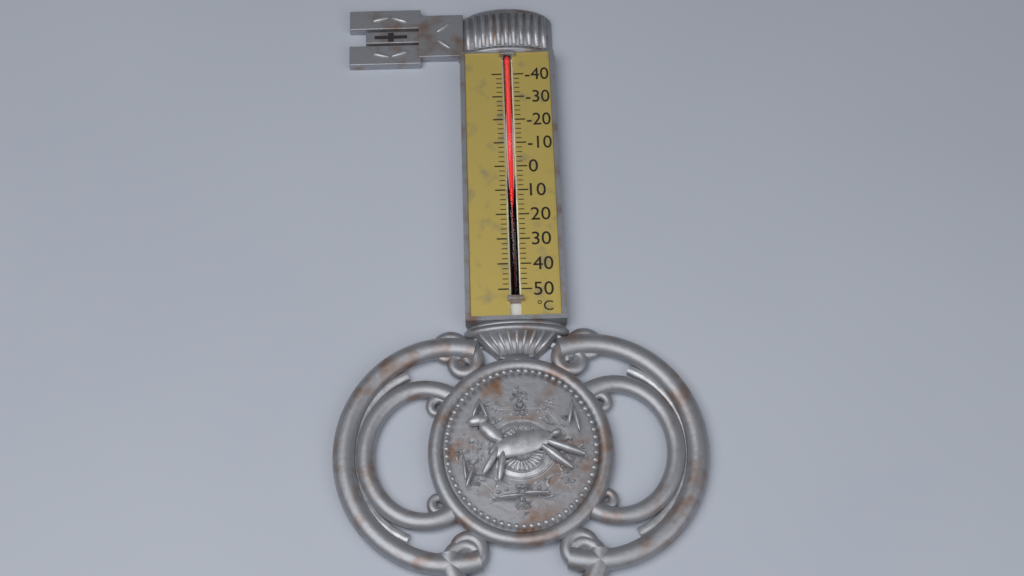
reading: 14 °C
